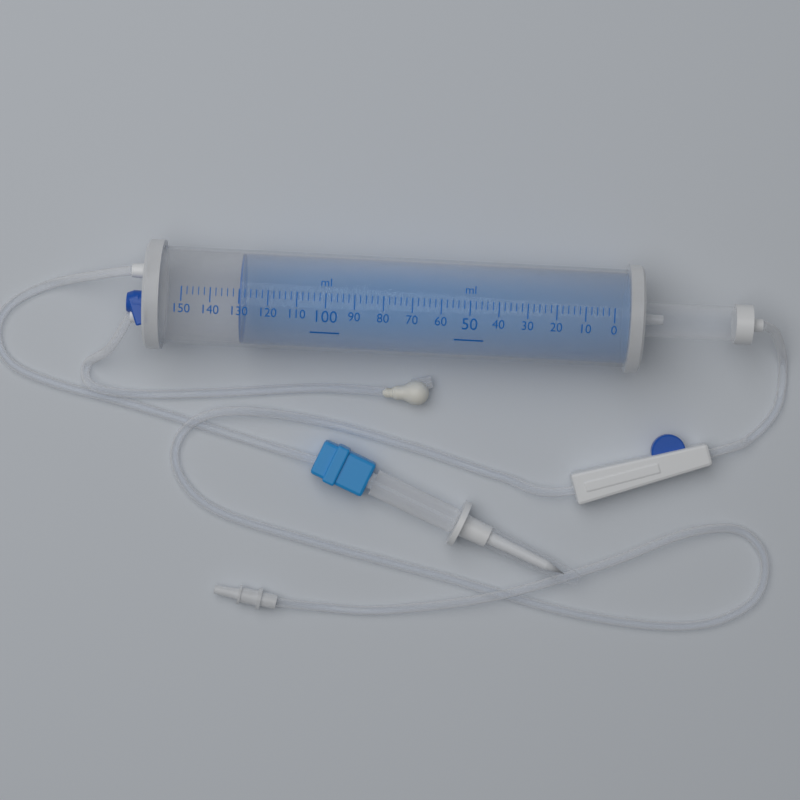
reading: 130 ml
